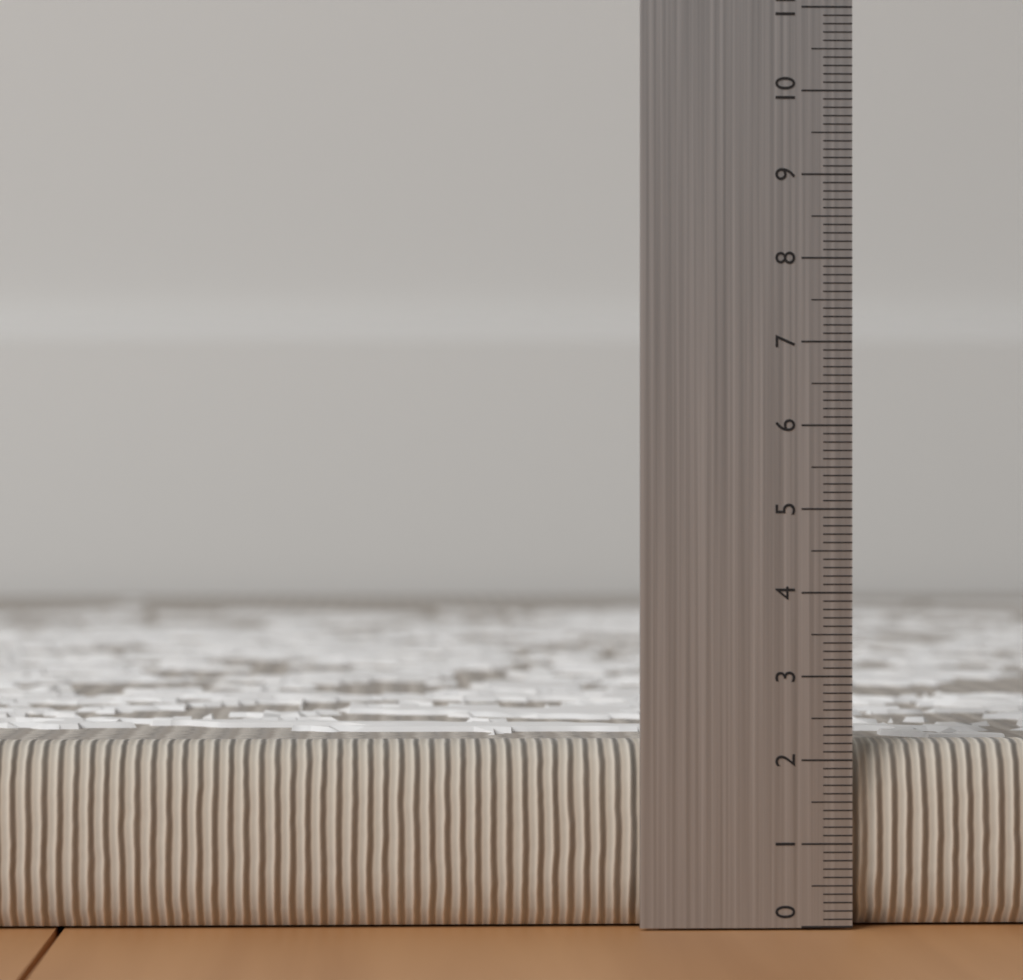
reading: 2.2 (no unit)
